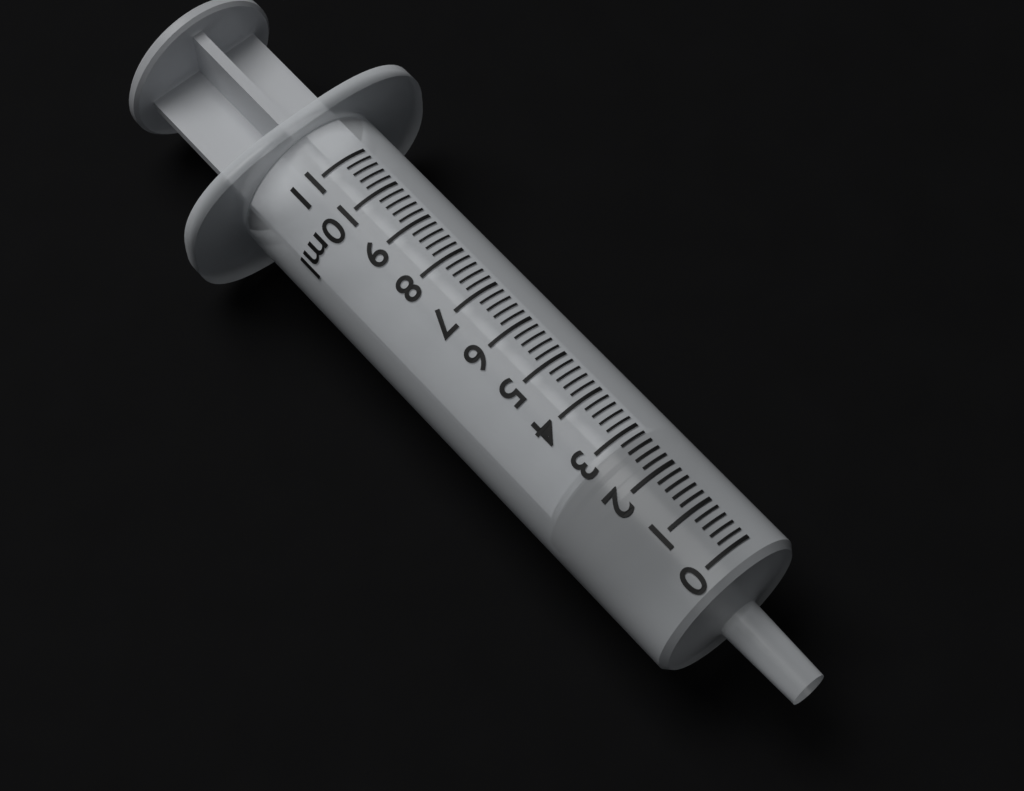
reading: 2.0 ml
